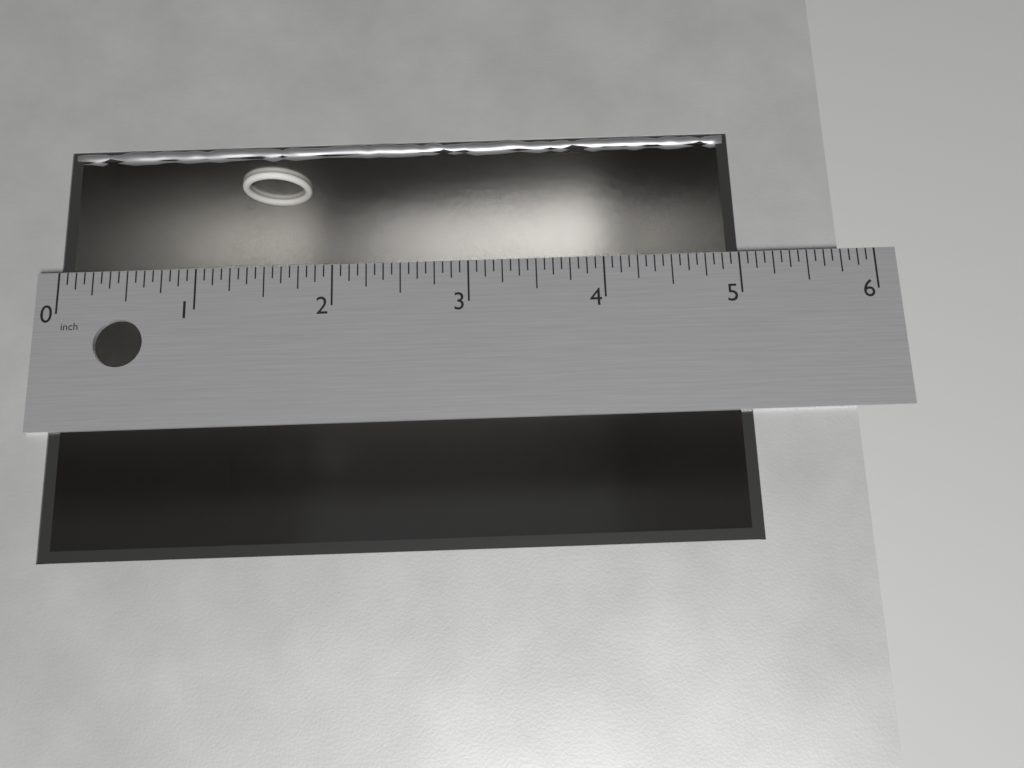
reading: 5.0000 in
